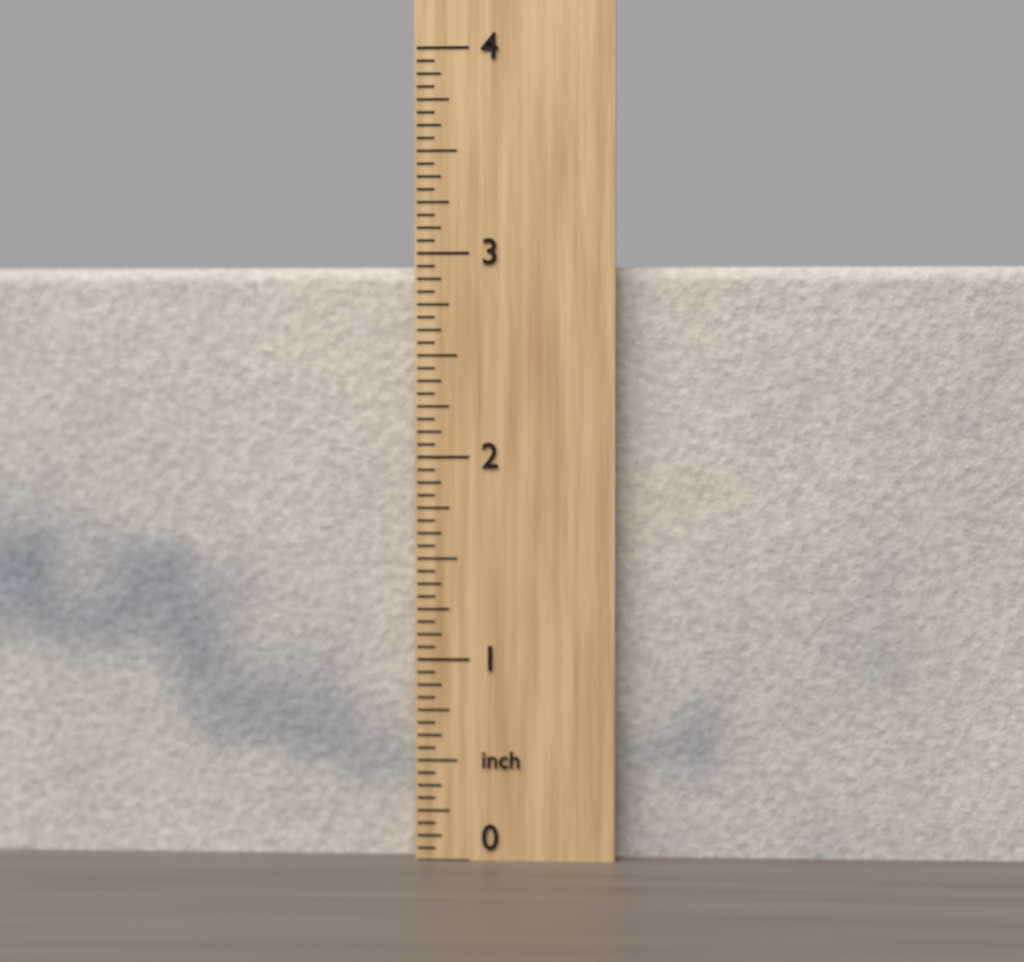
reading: 2.9375 inch
